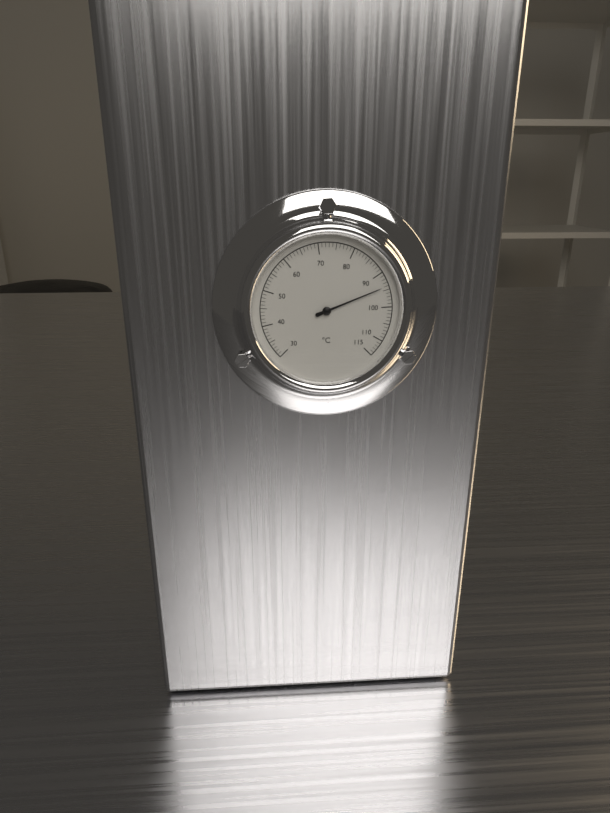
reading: 94 °C
